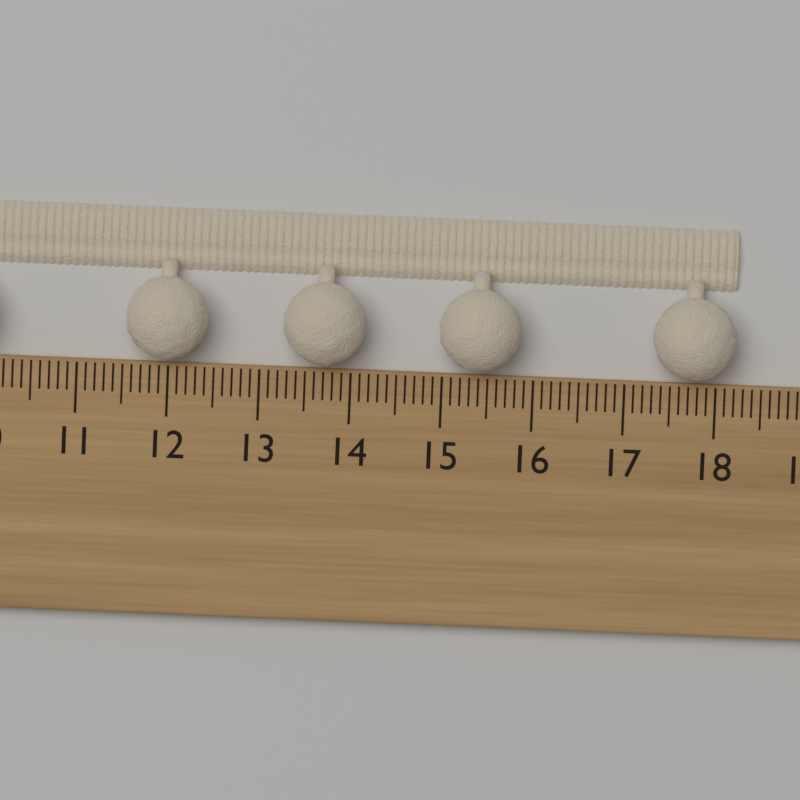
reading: 18.2 cm
